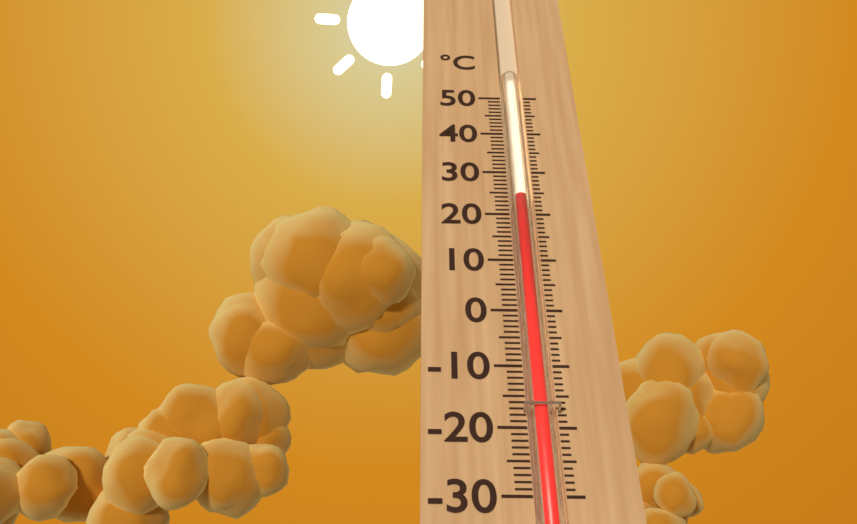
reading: 24 °C
